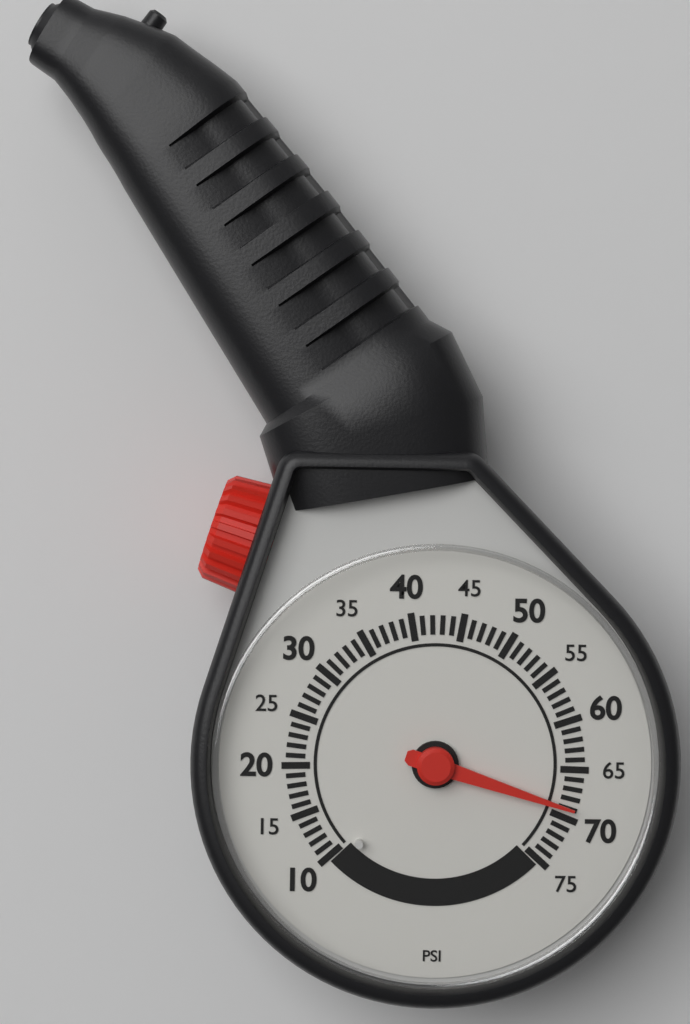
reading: 69 psi
